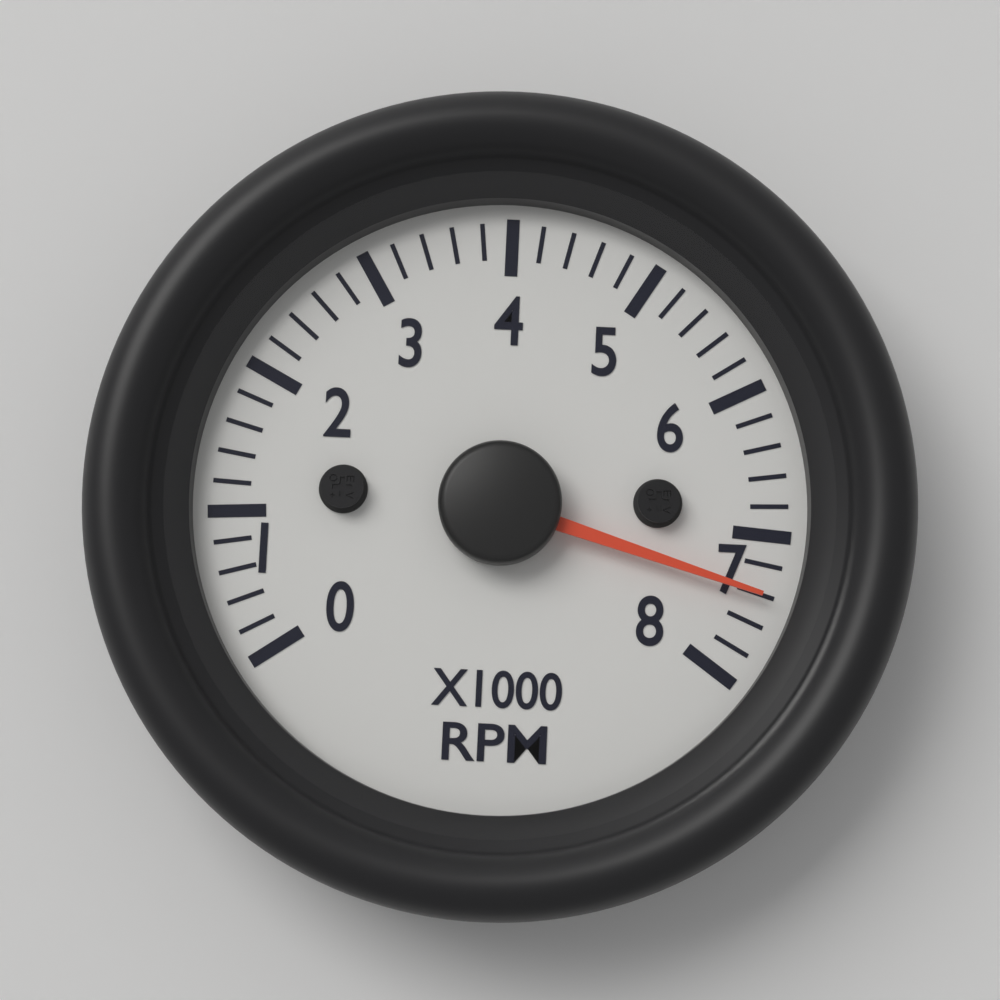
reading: 7400 RPM
